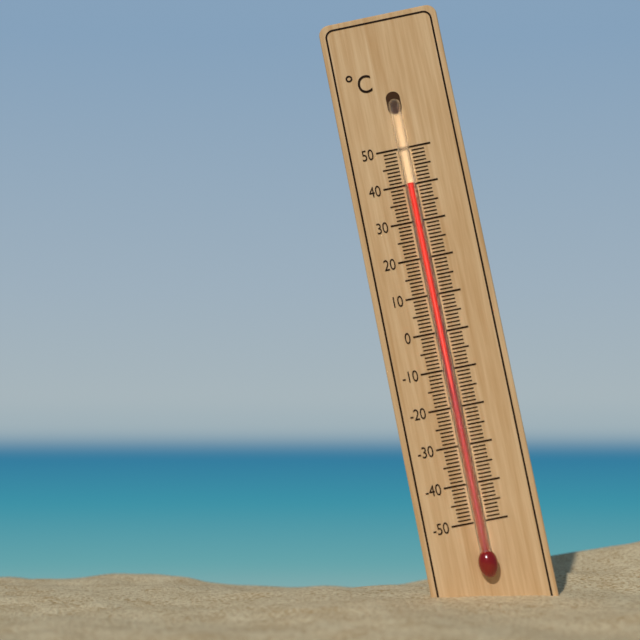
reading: 40 °C
